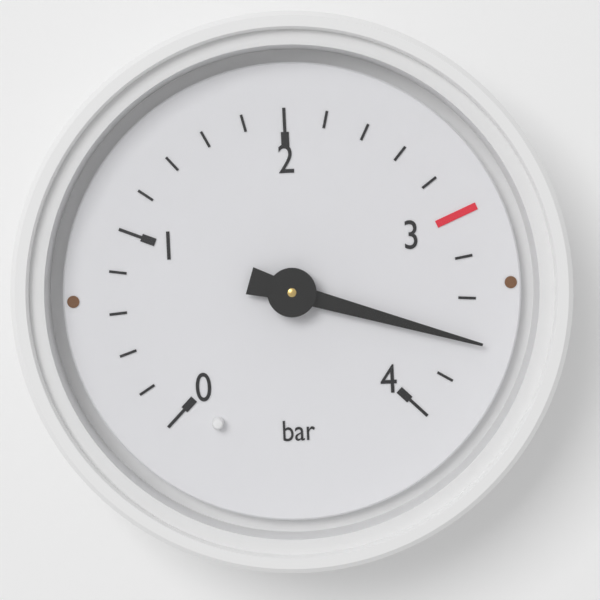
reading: 3.6 bar
